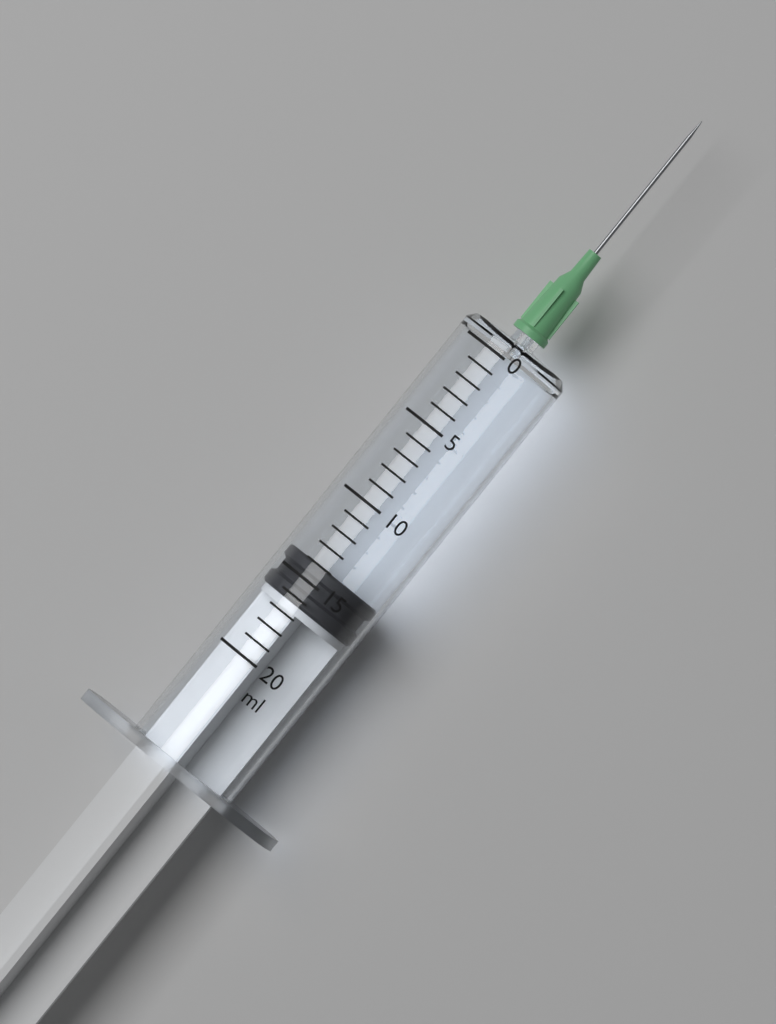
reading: 14 ml
